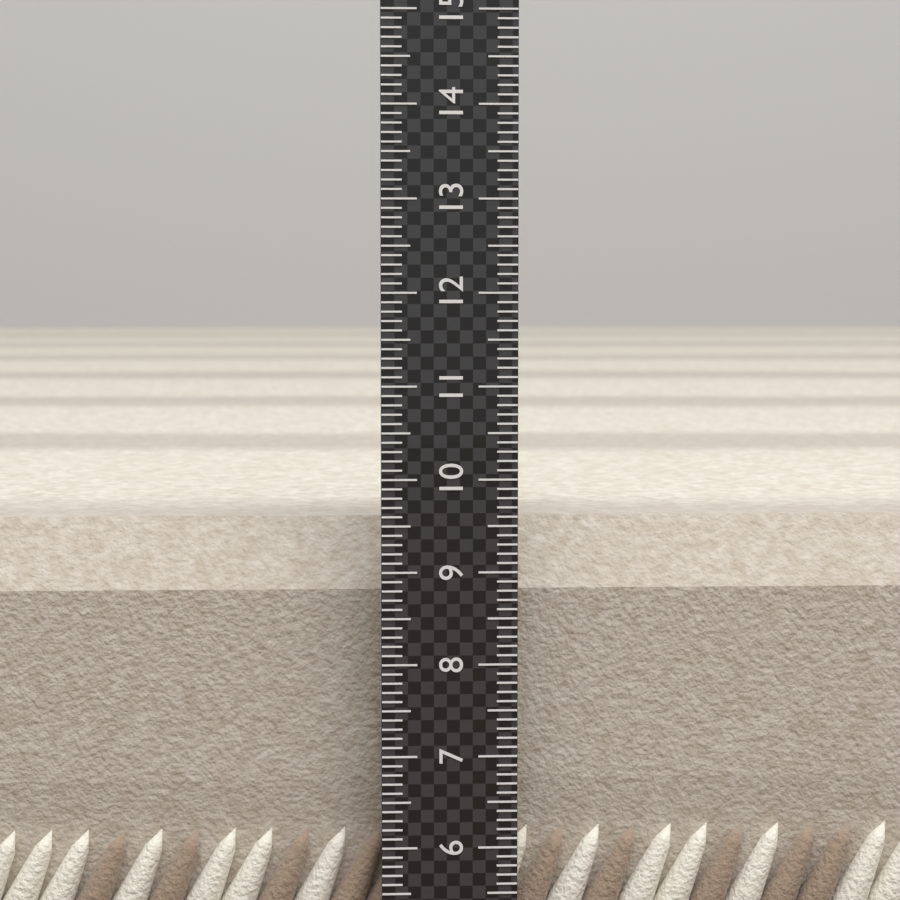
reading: 9.5 (no unit)
